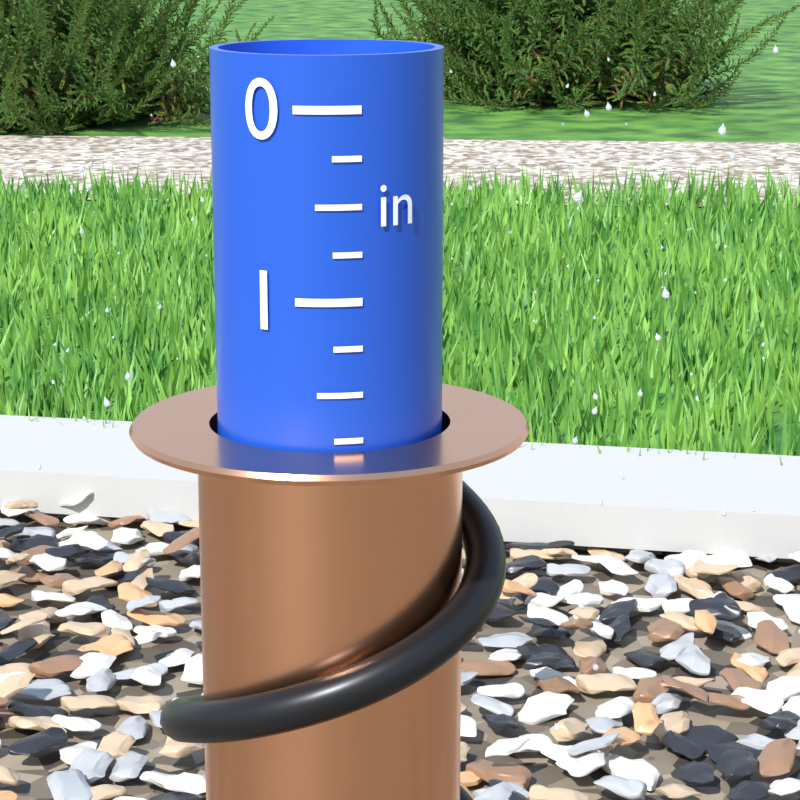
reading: 1.80 in
